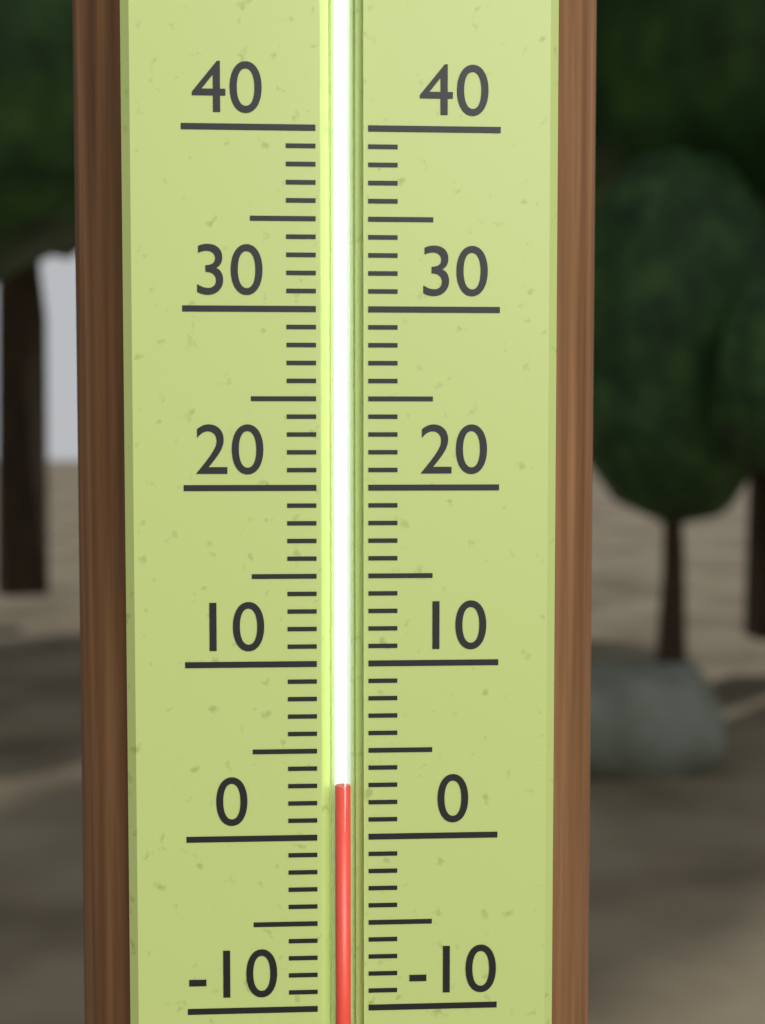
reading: 3 (no unit)
